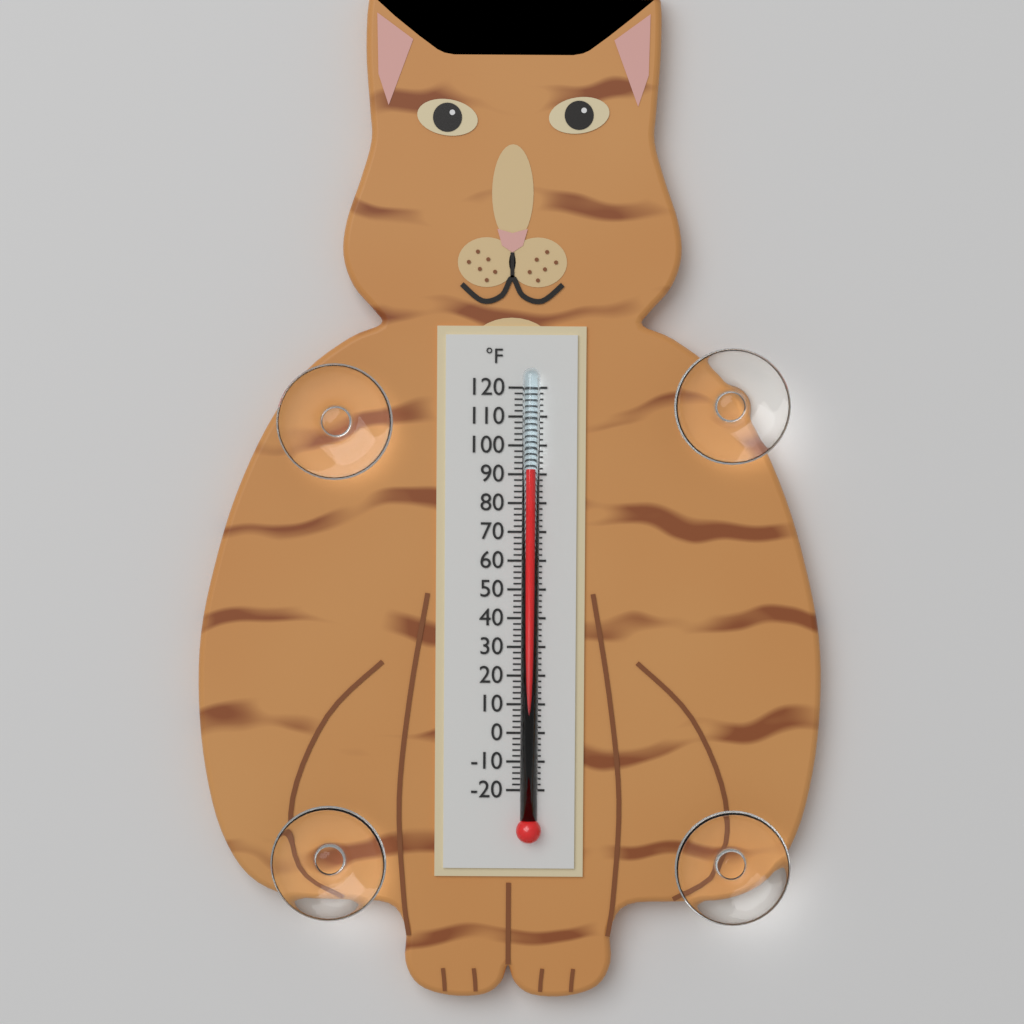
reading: 92 °F
